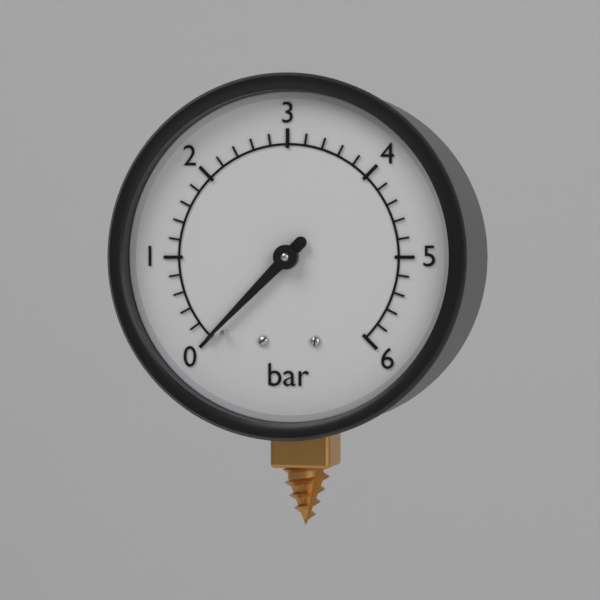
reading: 0.0 bar
